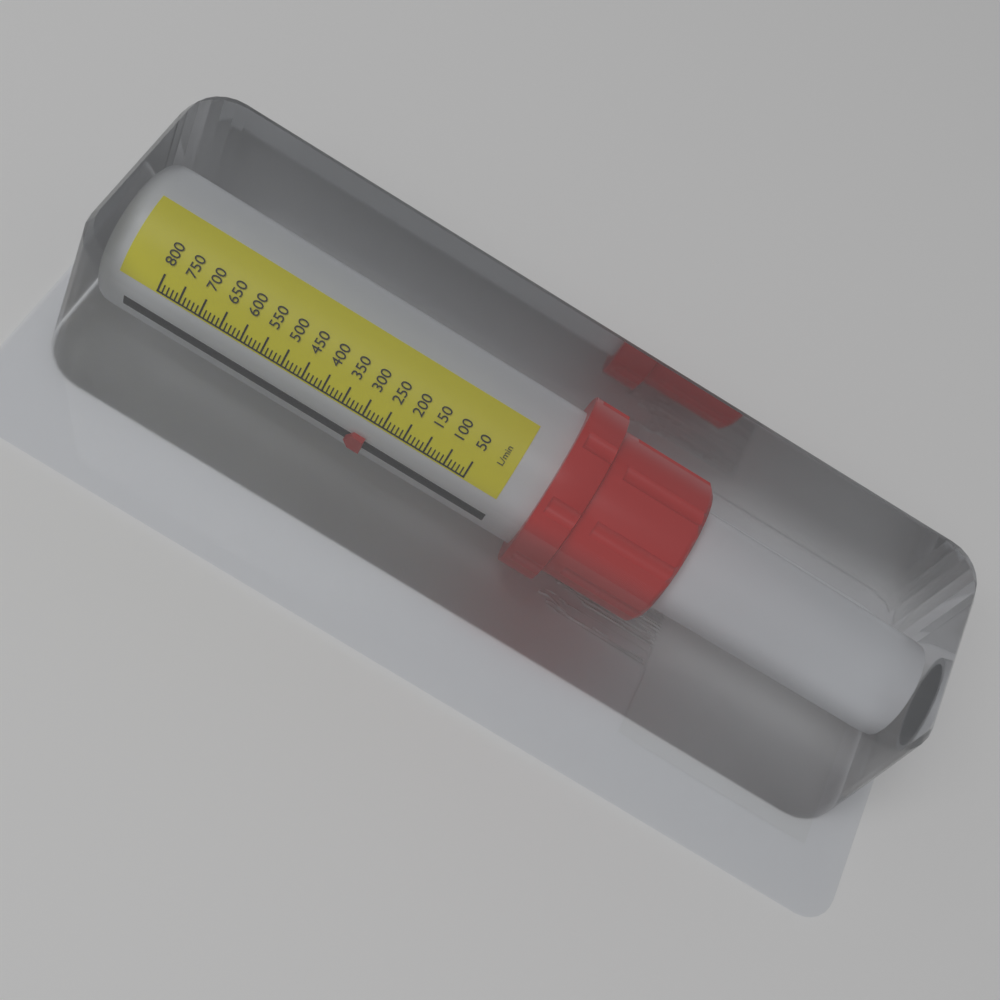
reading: 270 L/min
